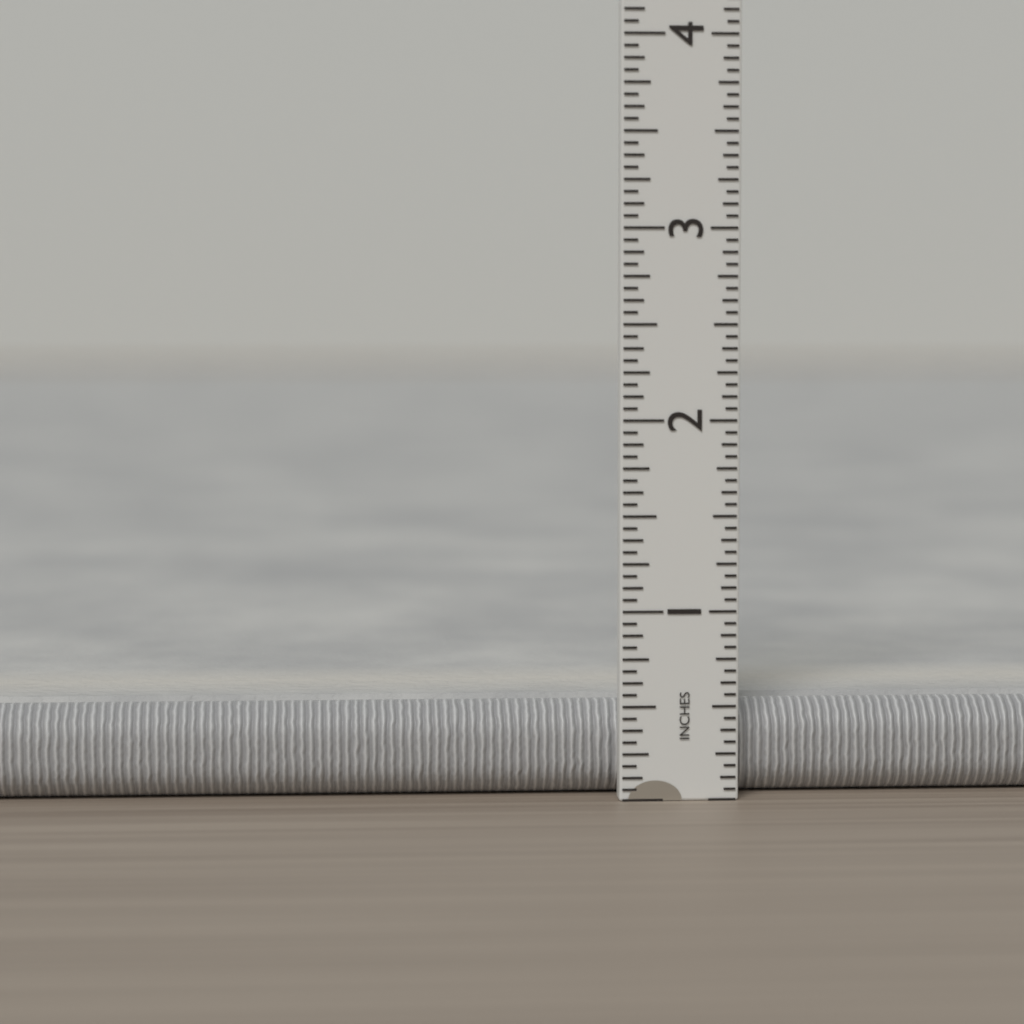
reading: 0.5000 in
